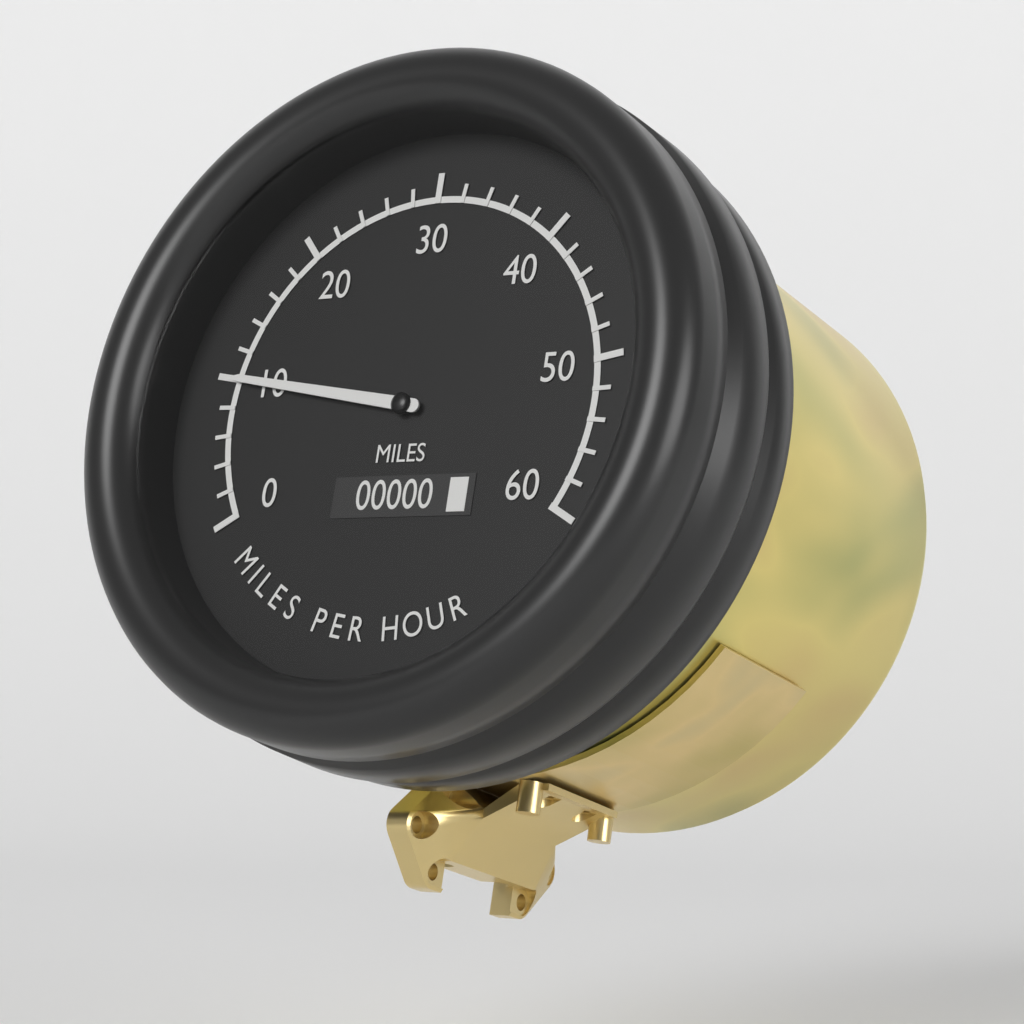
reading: 10 mph
